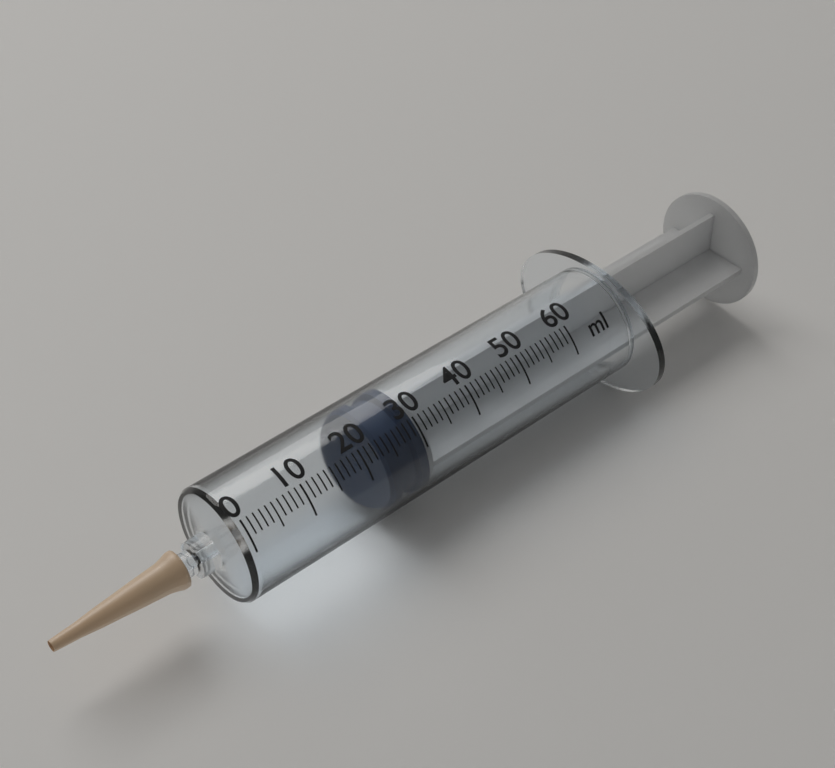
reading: 23 ml
